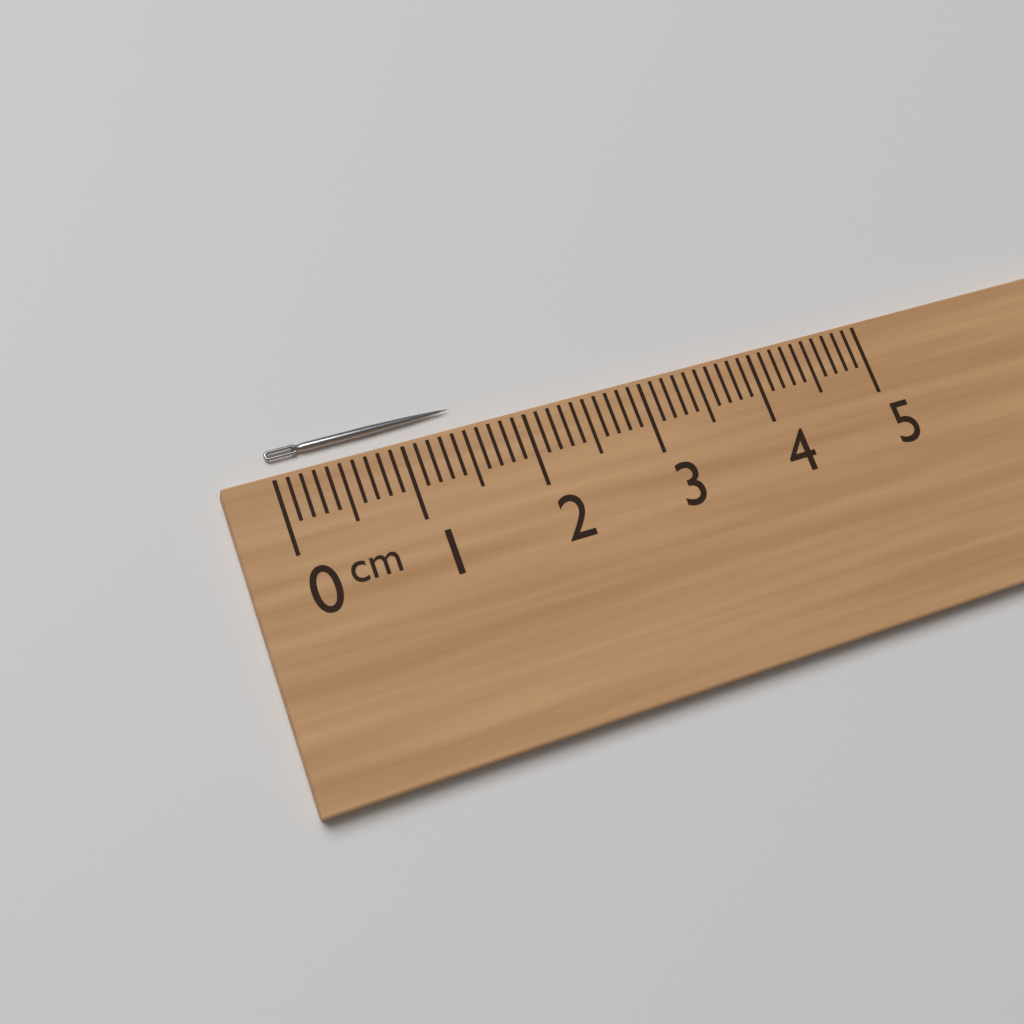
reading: 1.5 cm
